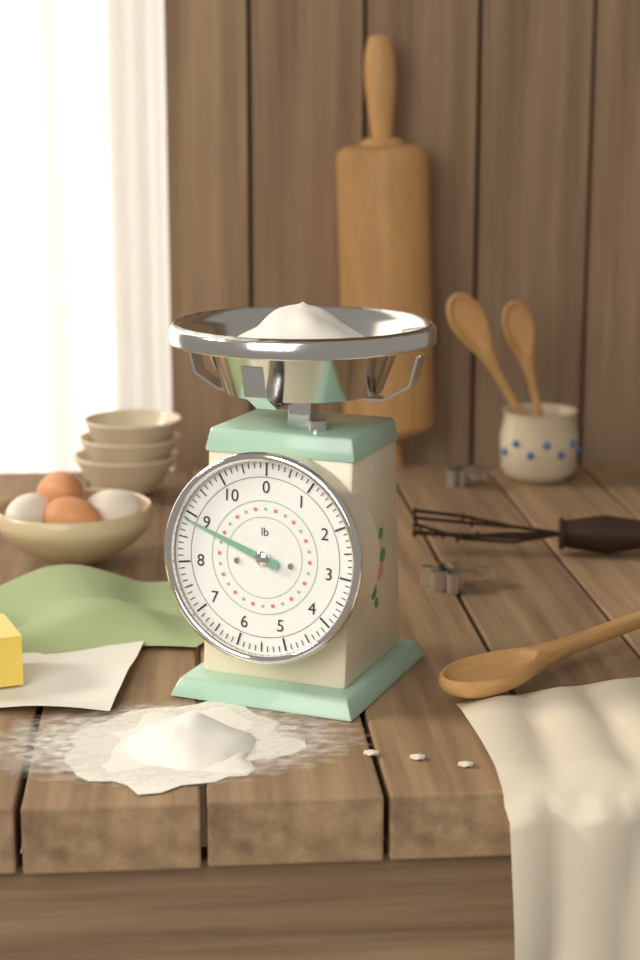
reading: 8.875 lb
